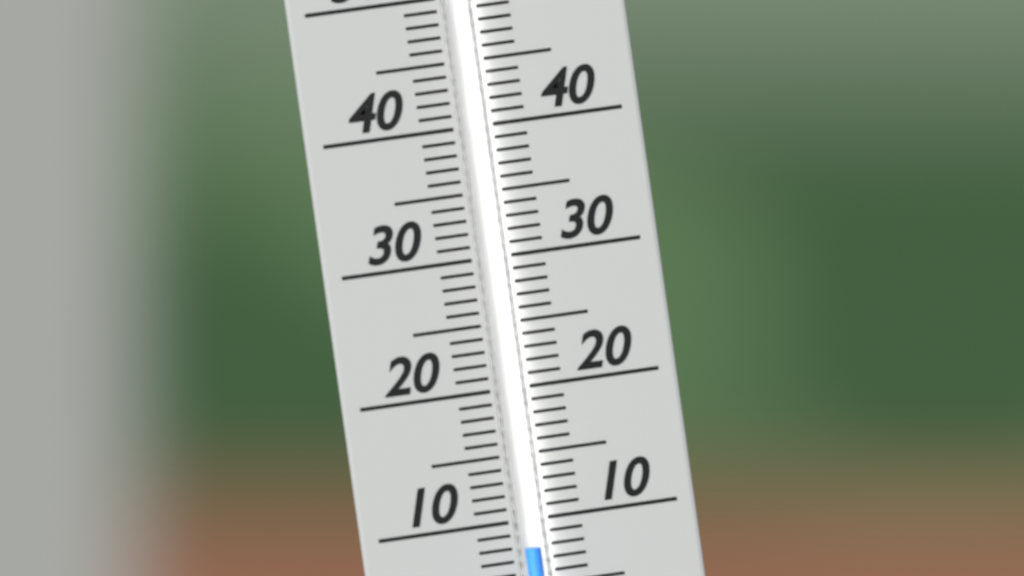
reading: 8 (no unit)
